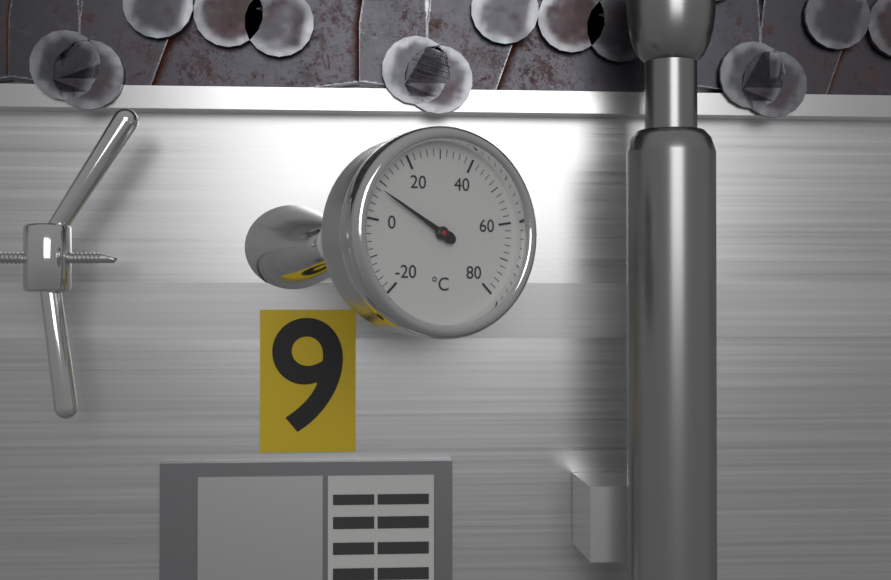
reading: 8 °C
